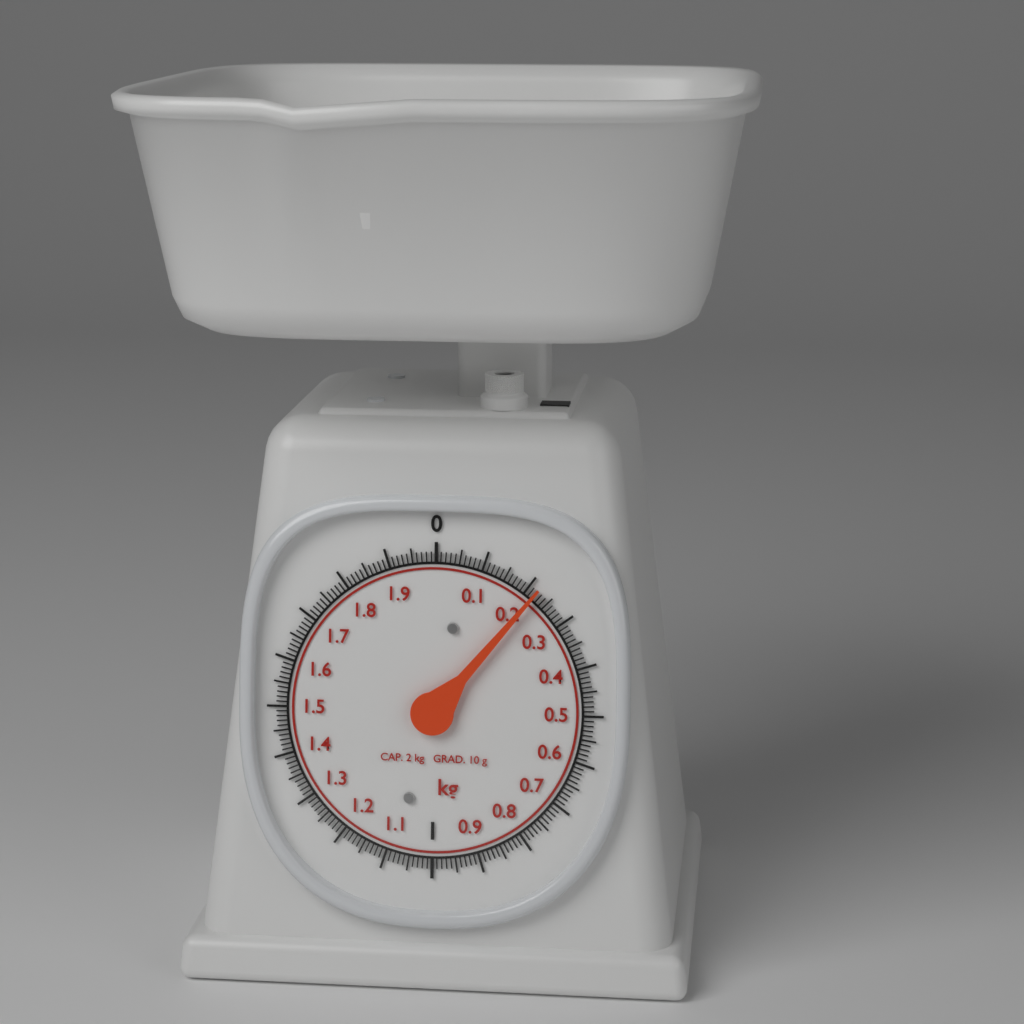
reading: 0.22 kg
